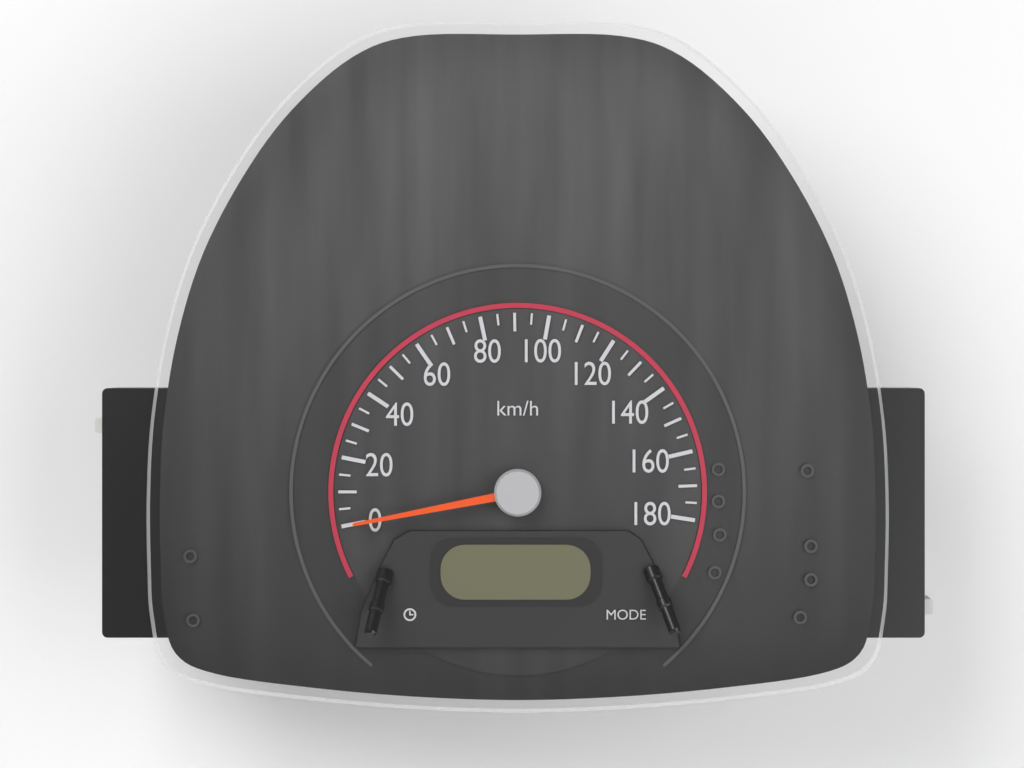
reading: 0 km/h
